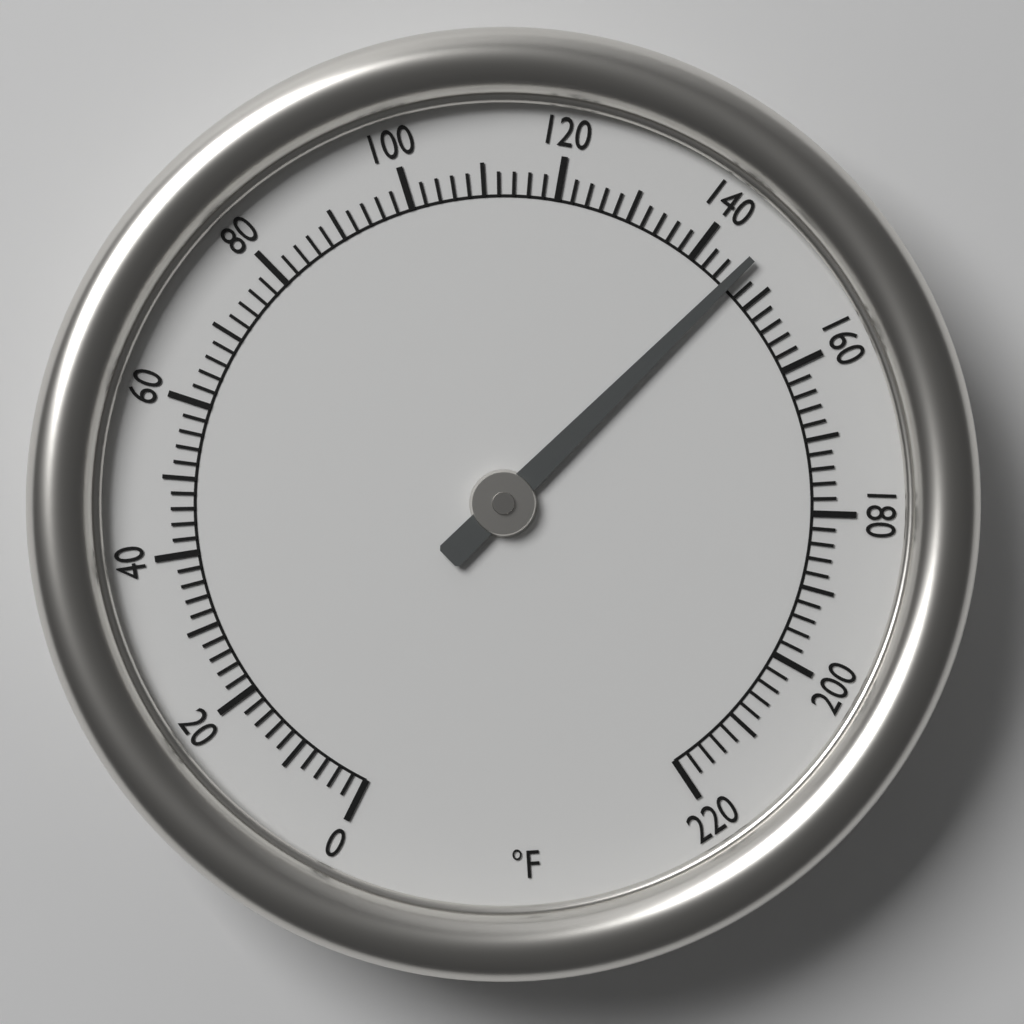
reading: 146 °F
